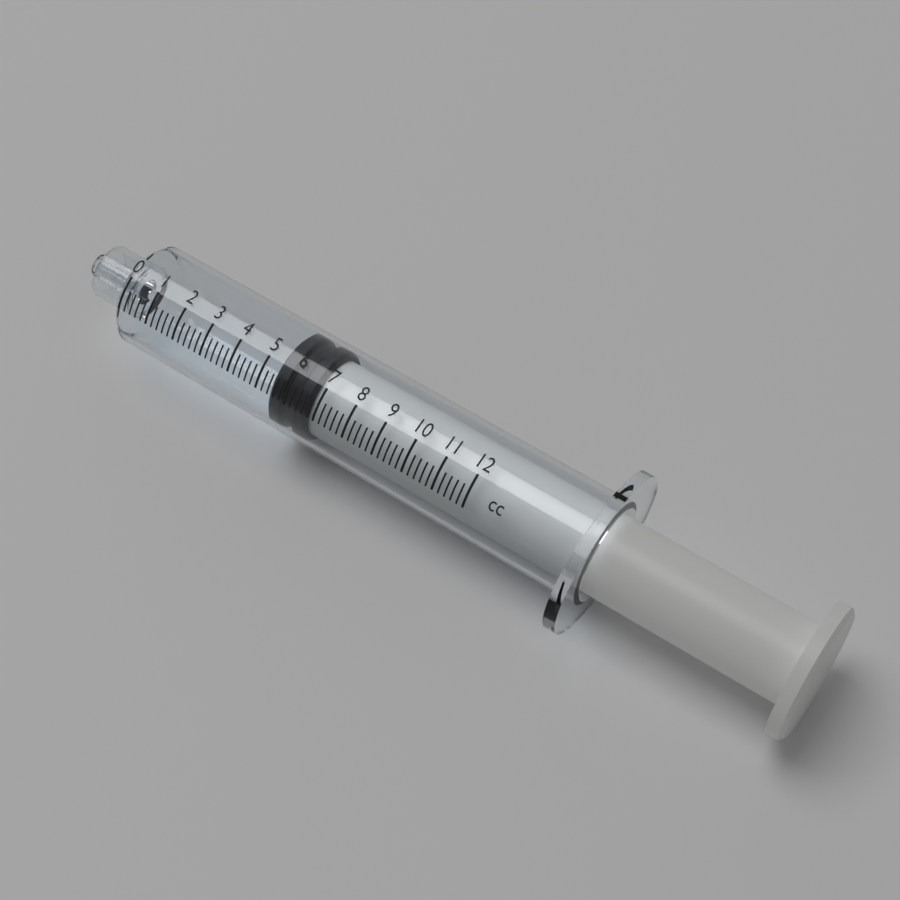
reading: 5.4 cc
